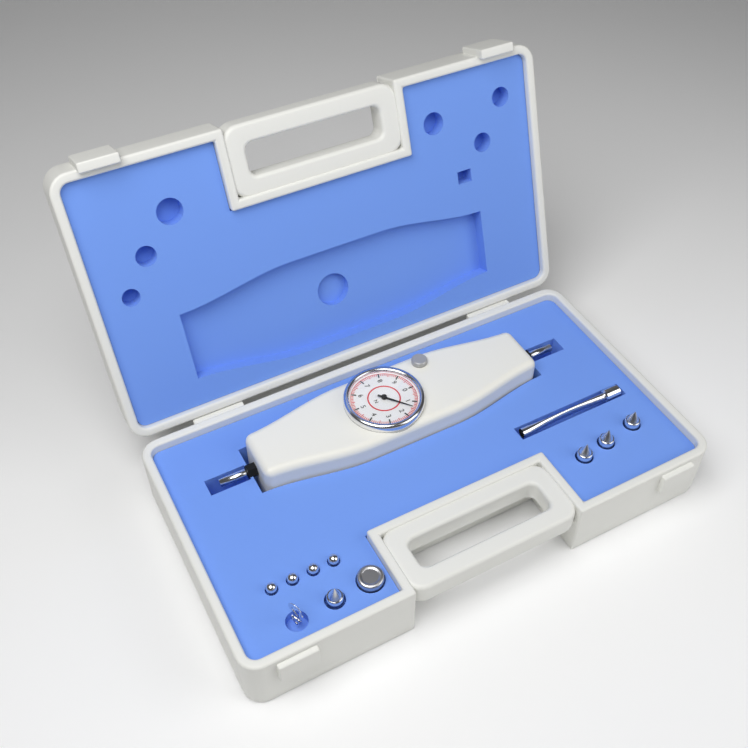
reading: 1.4 N
